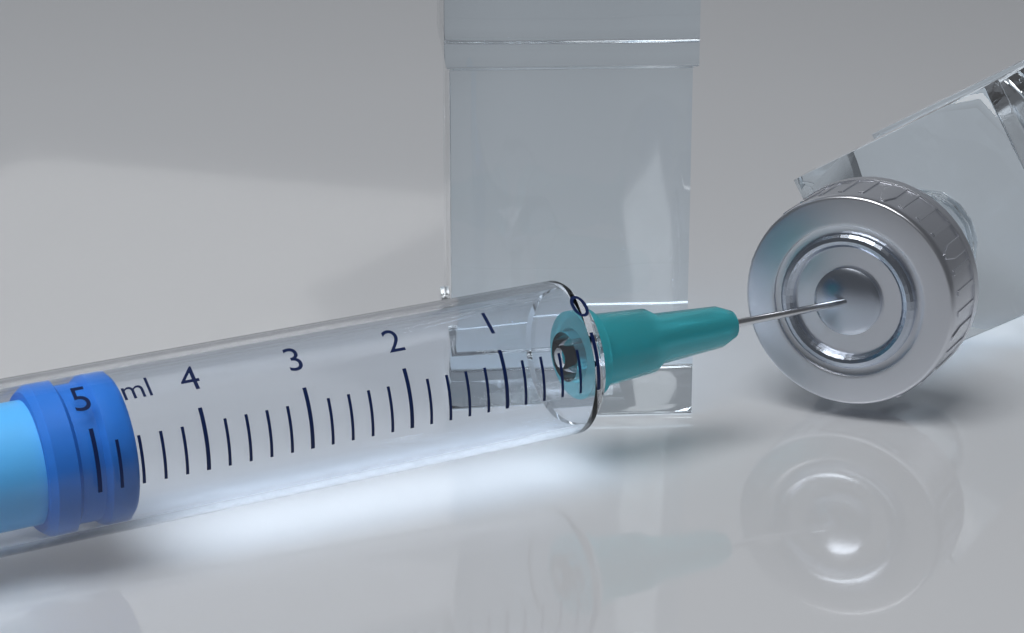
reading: 4.6 ml
